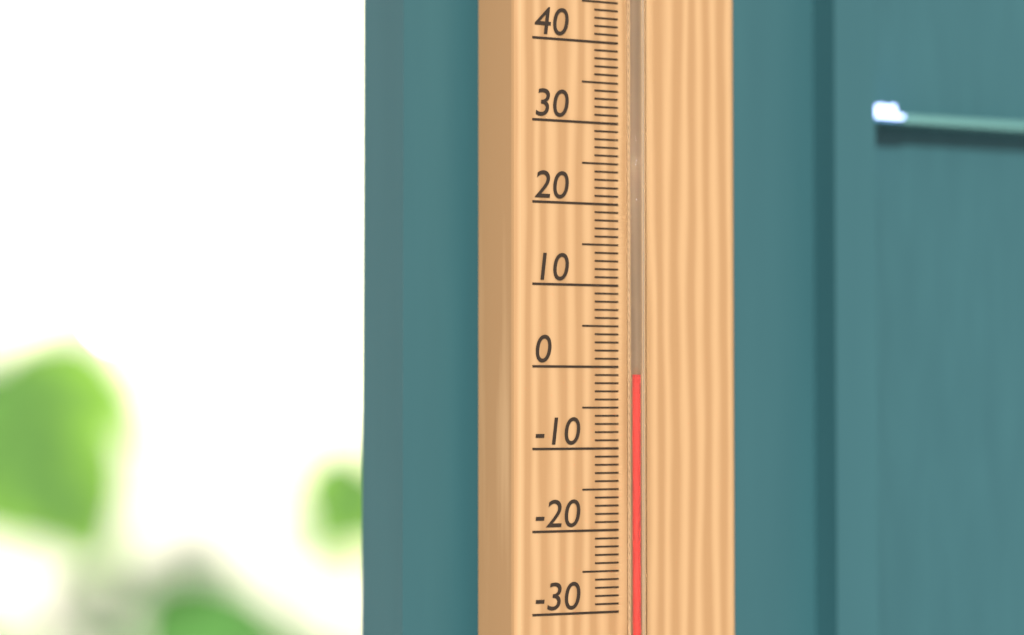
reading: -1 °C
